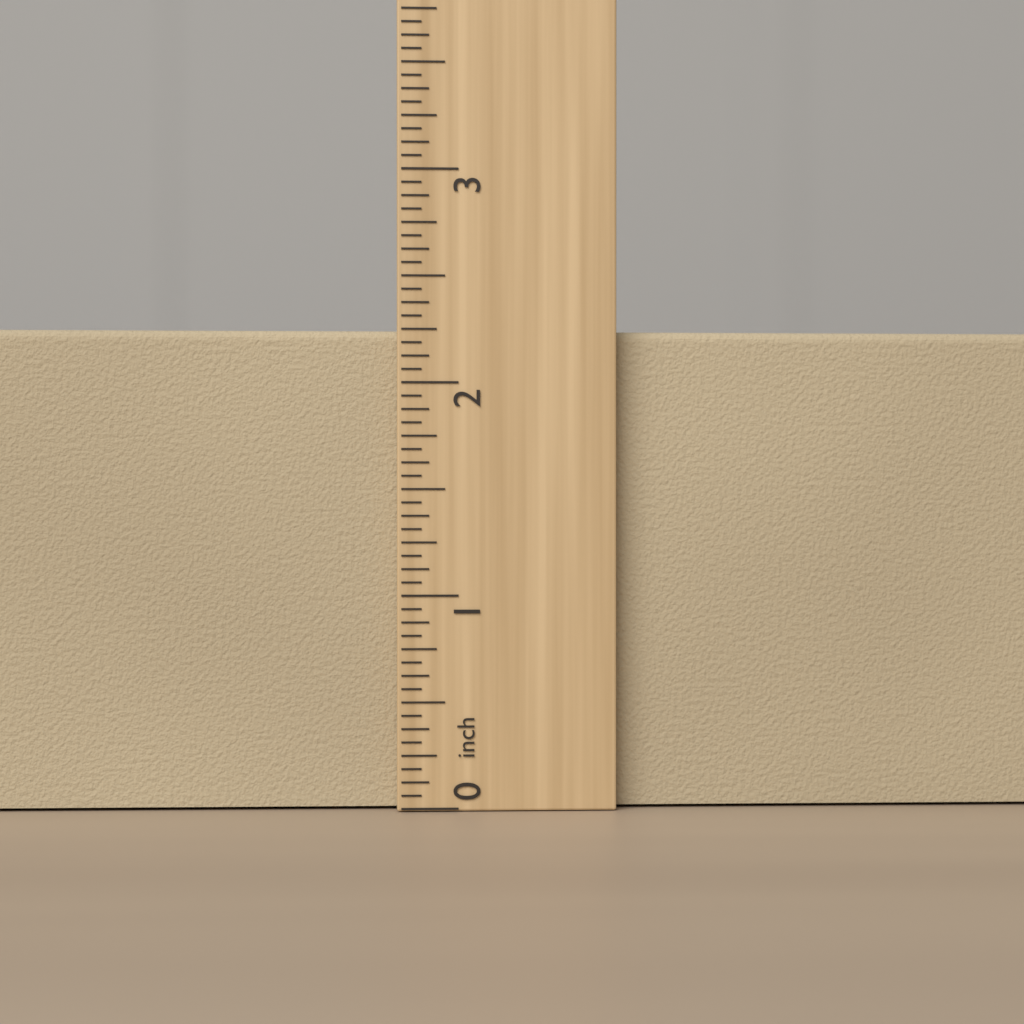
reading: 2.2500 inch
